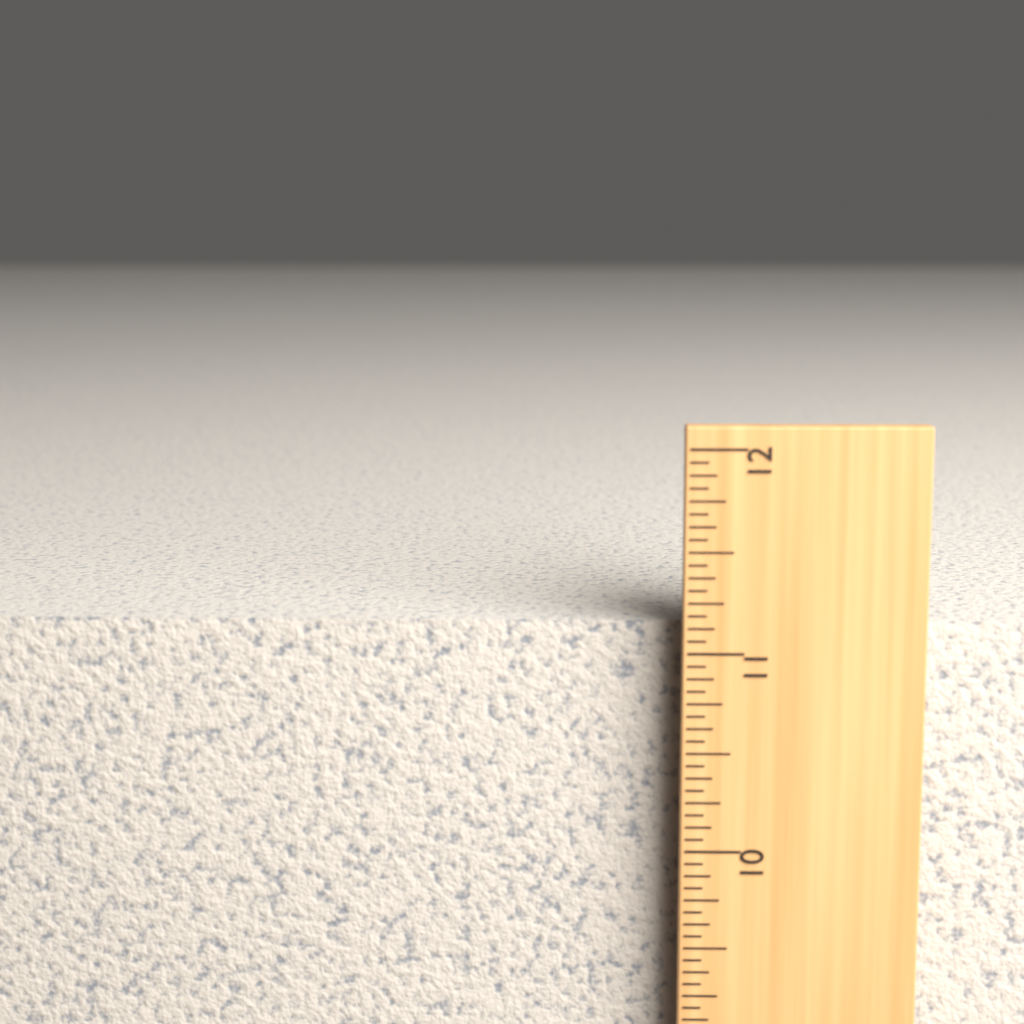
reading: 11.1250 in
